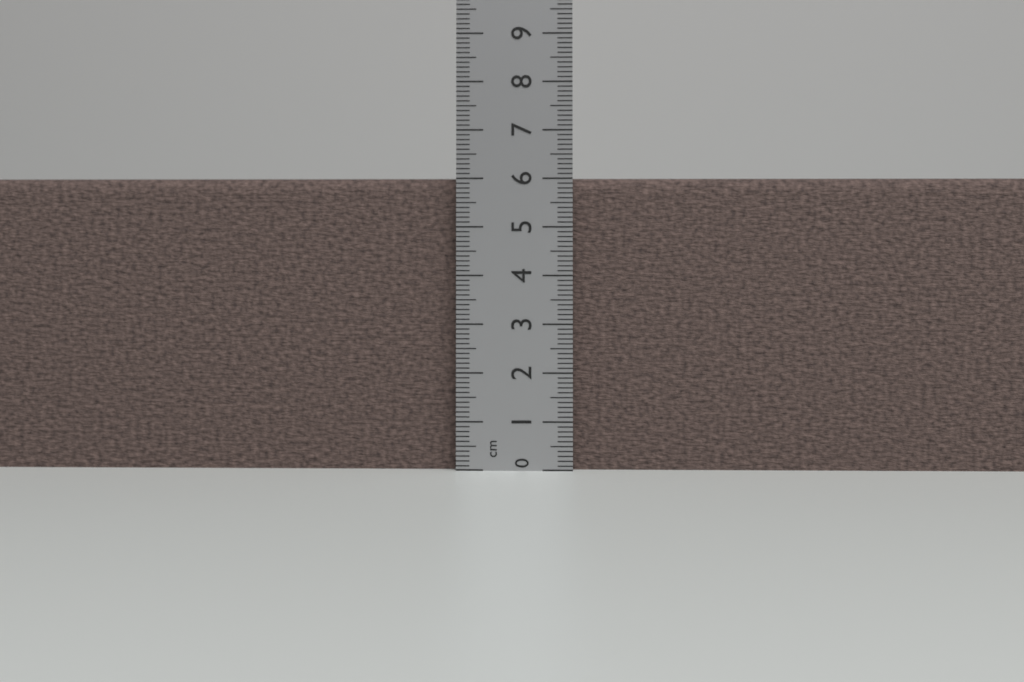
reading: 6.0 cm
